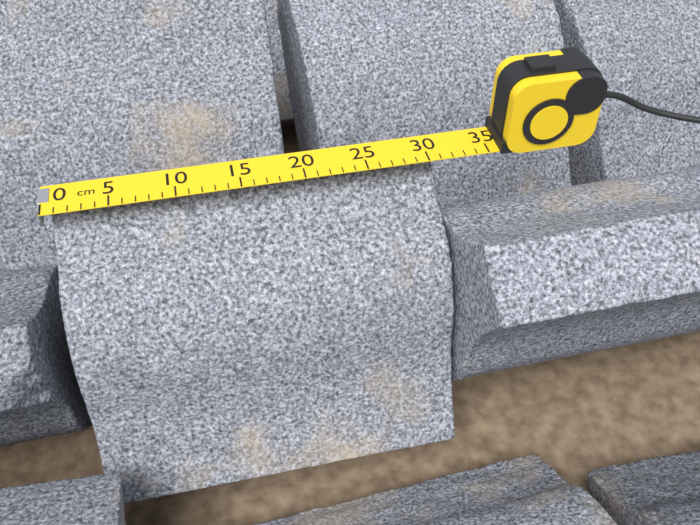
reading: 31 cm
